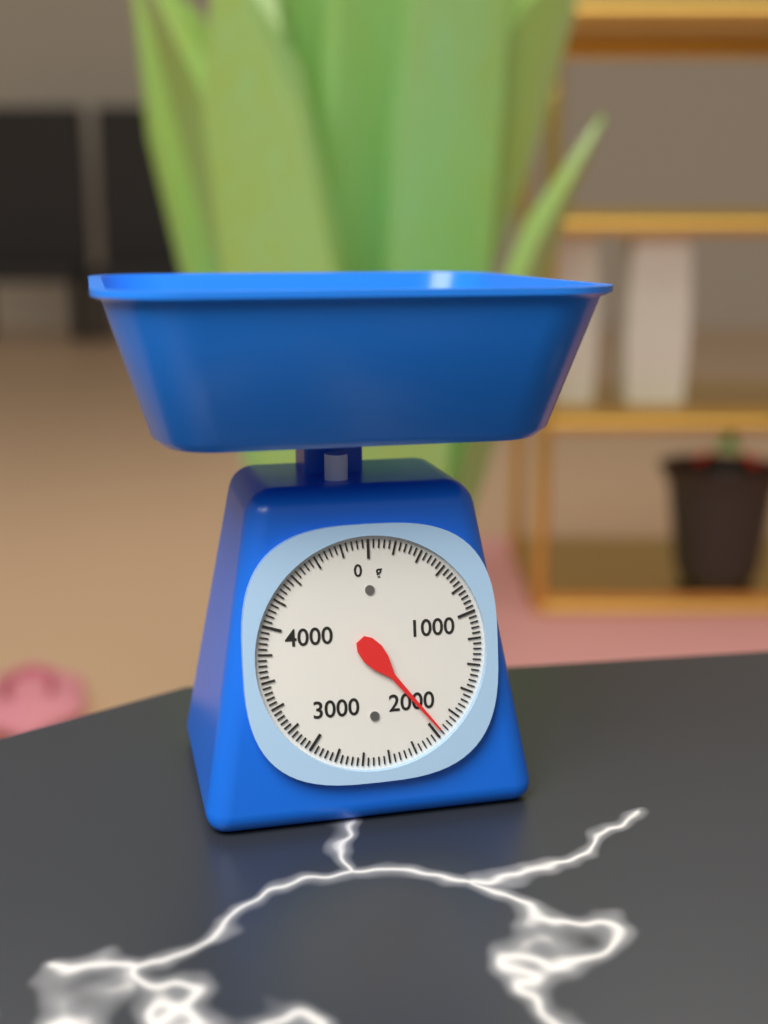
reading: 1960 g
